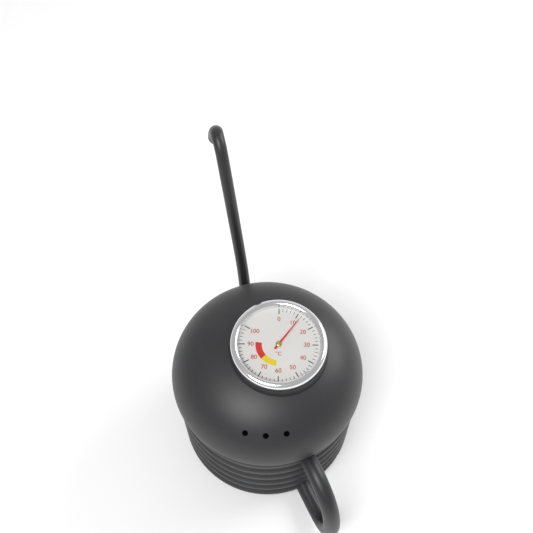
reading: 12 °C
